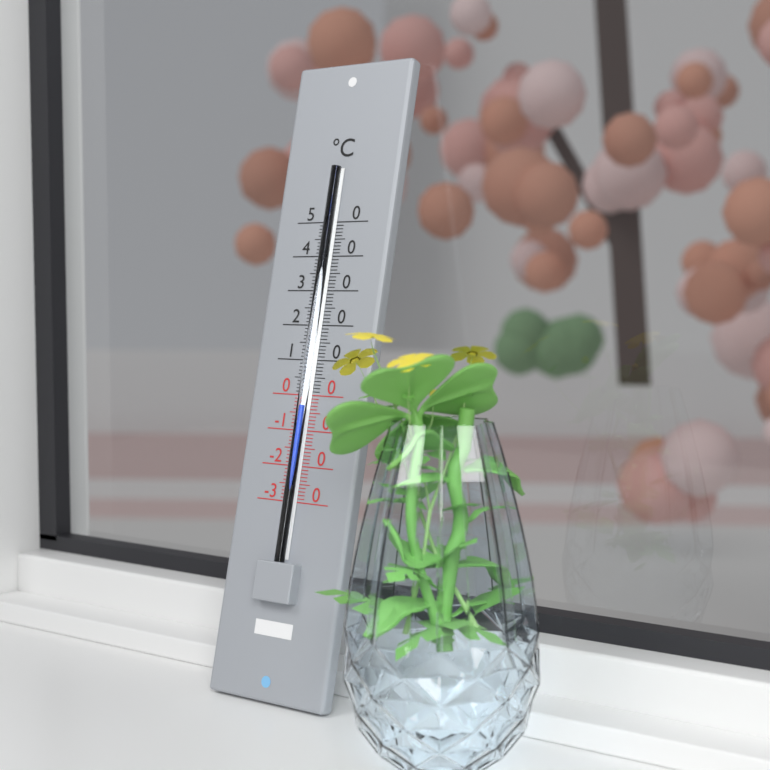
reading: -3 °C
